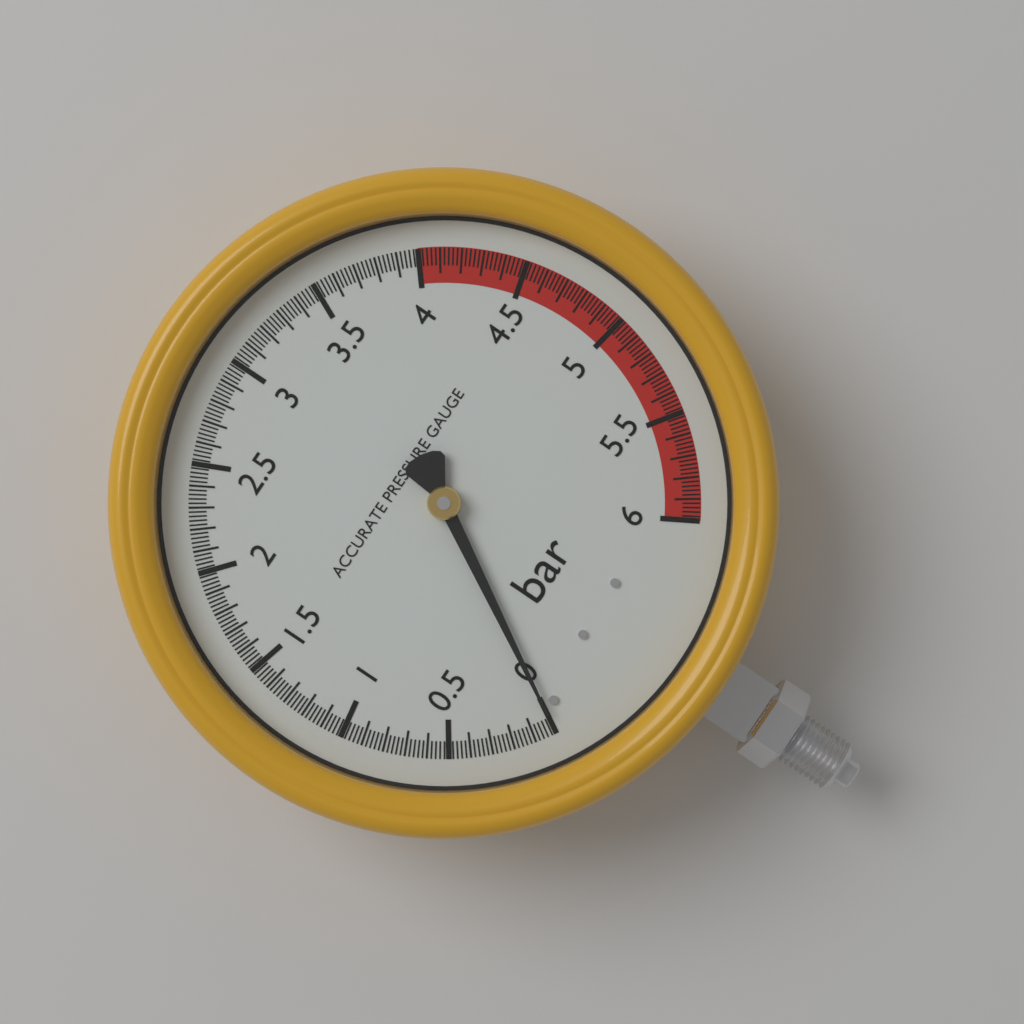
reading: 0.00 bar
